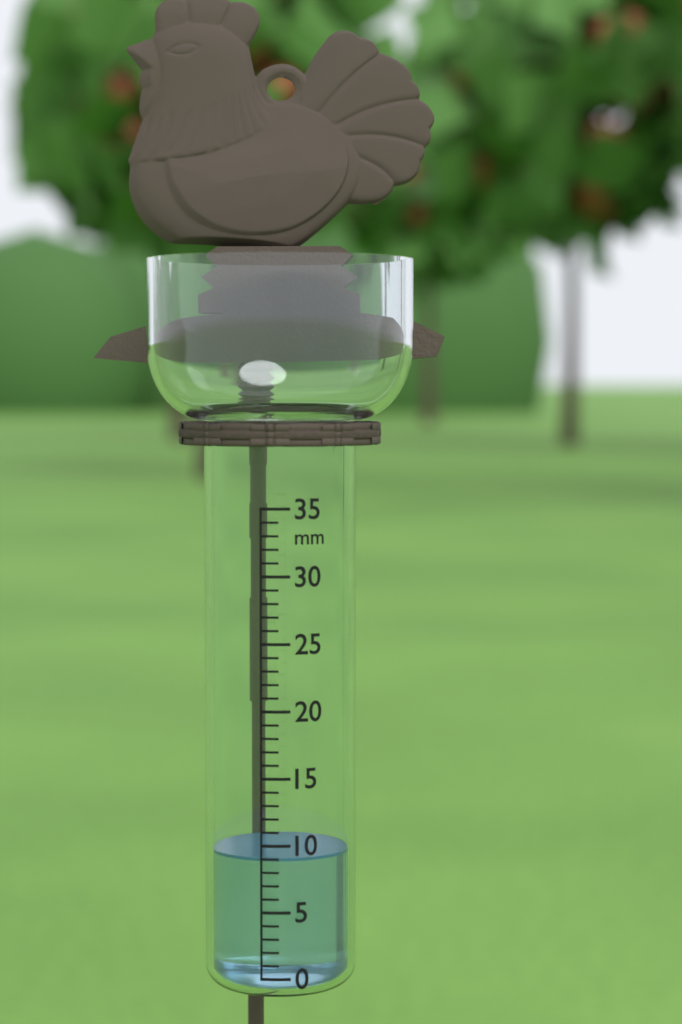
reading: 9 mm
